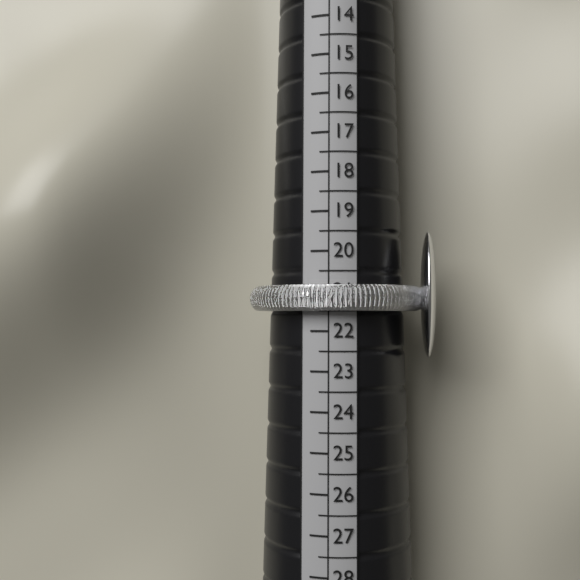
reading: 21.5 (no unit)
